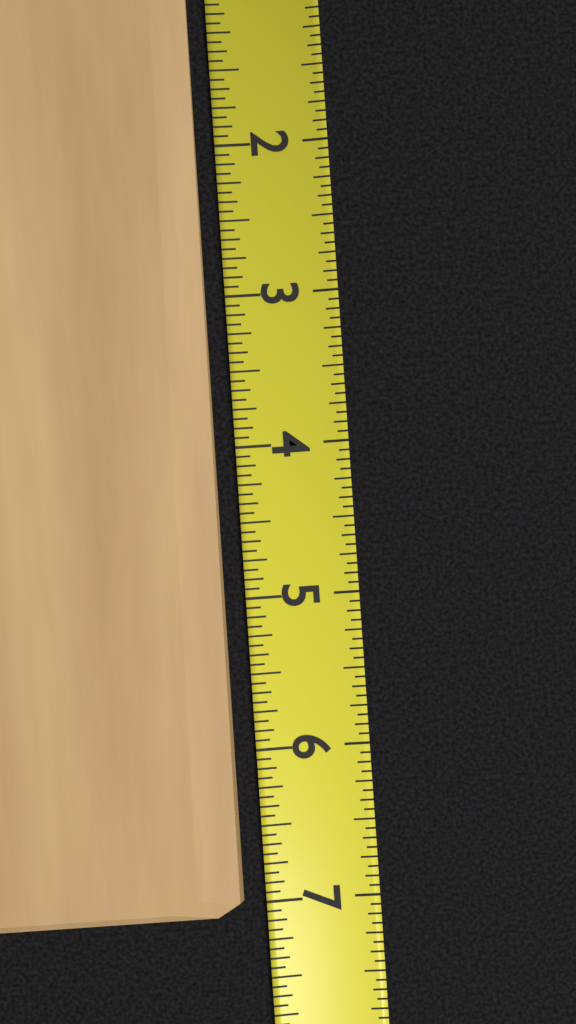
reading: 7.0625 (no unit)
